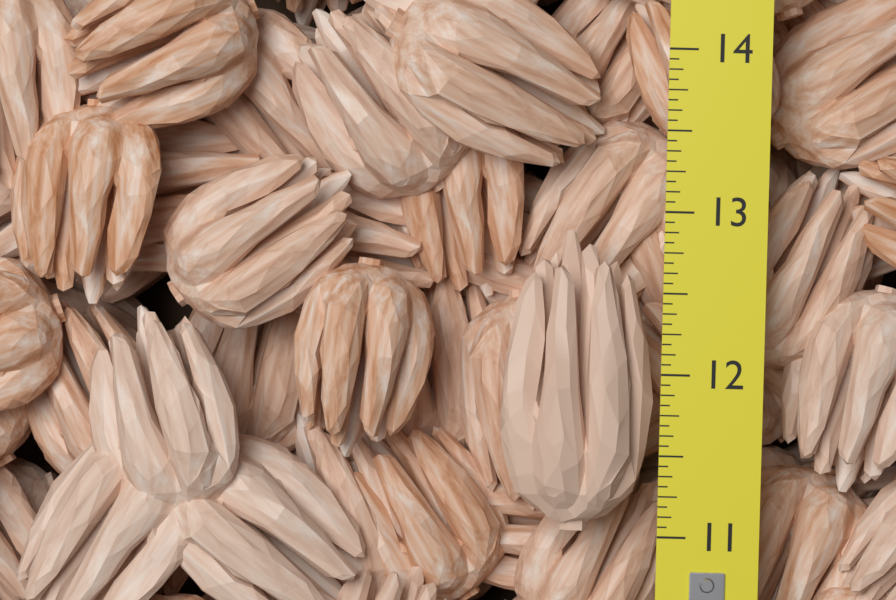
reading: 12.8750 (no unit)
